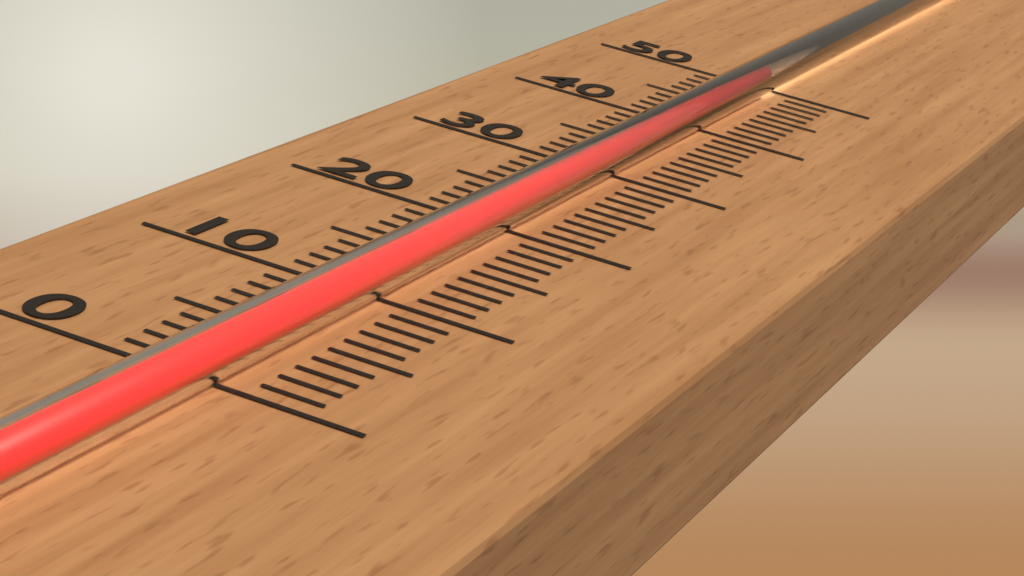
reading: 48 (no unit)
